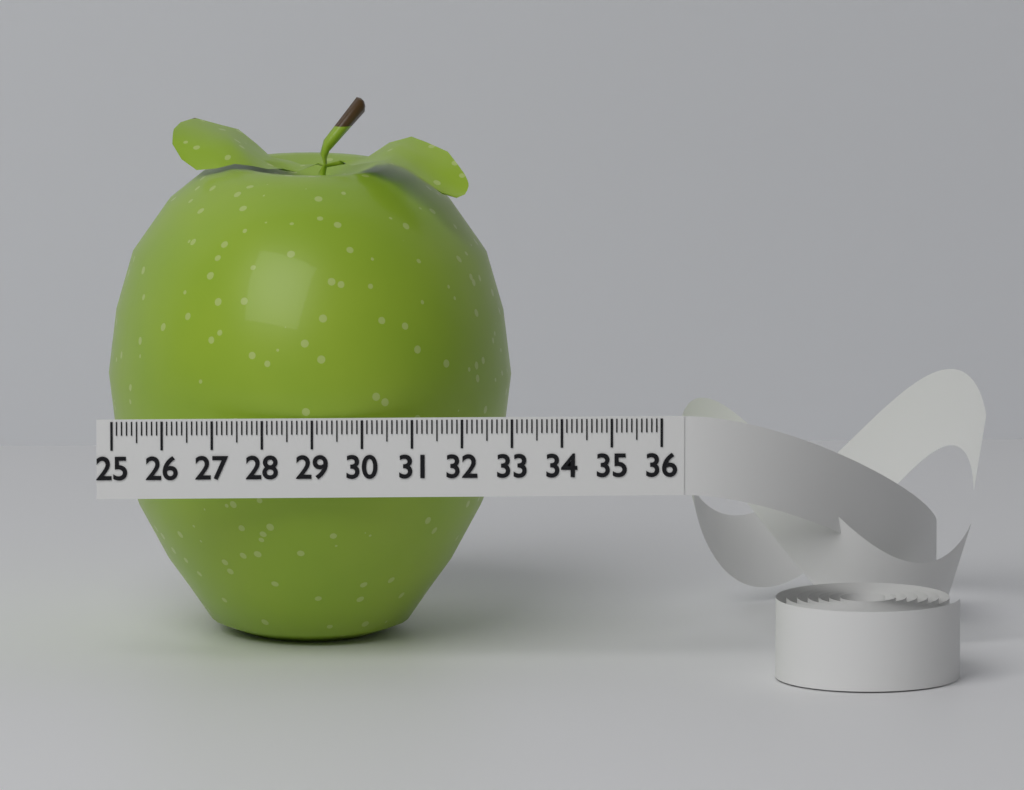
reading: 33.2 (no unit)
